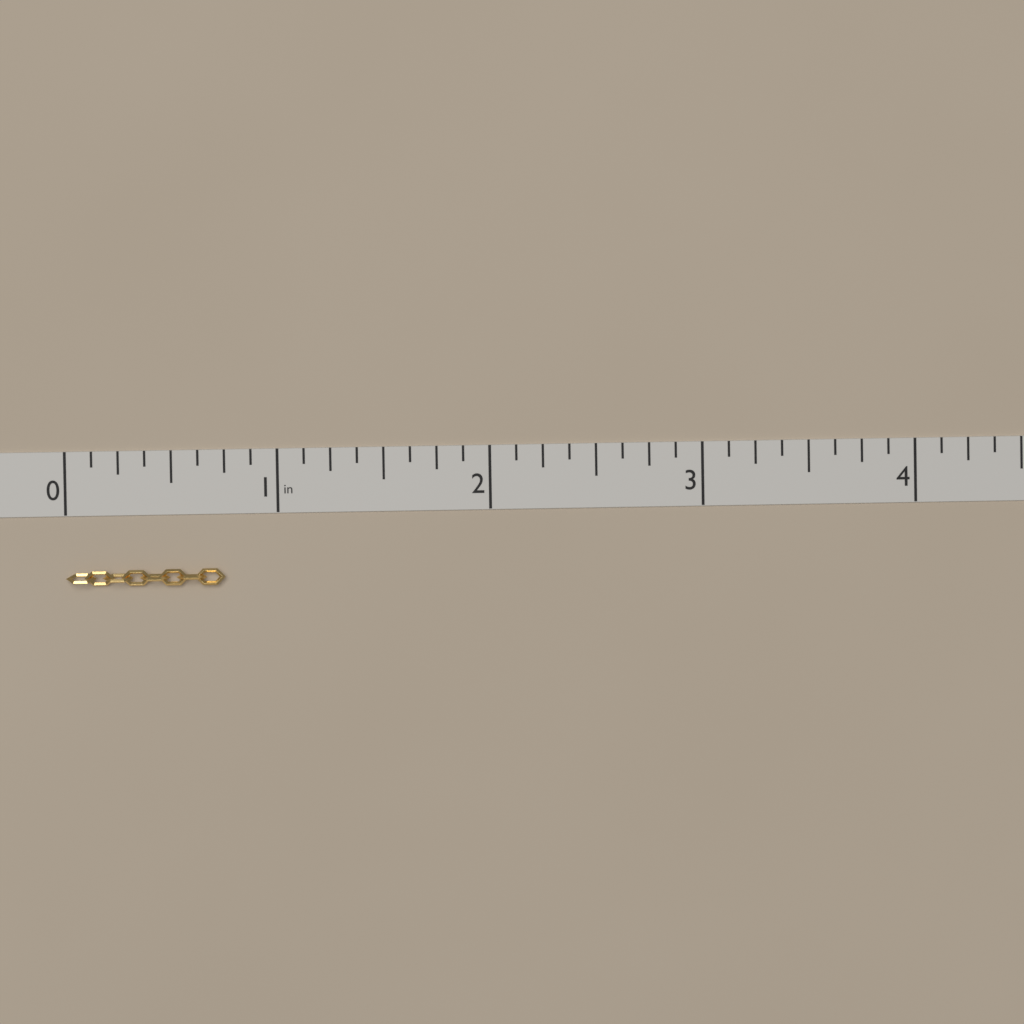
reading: 0.750 in
